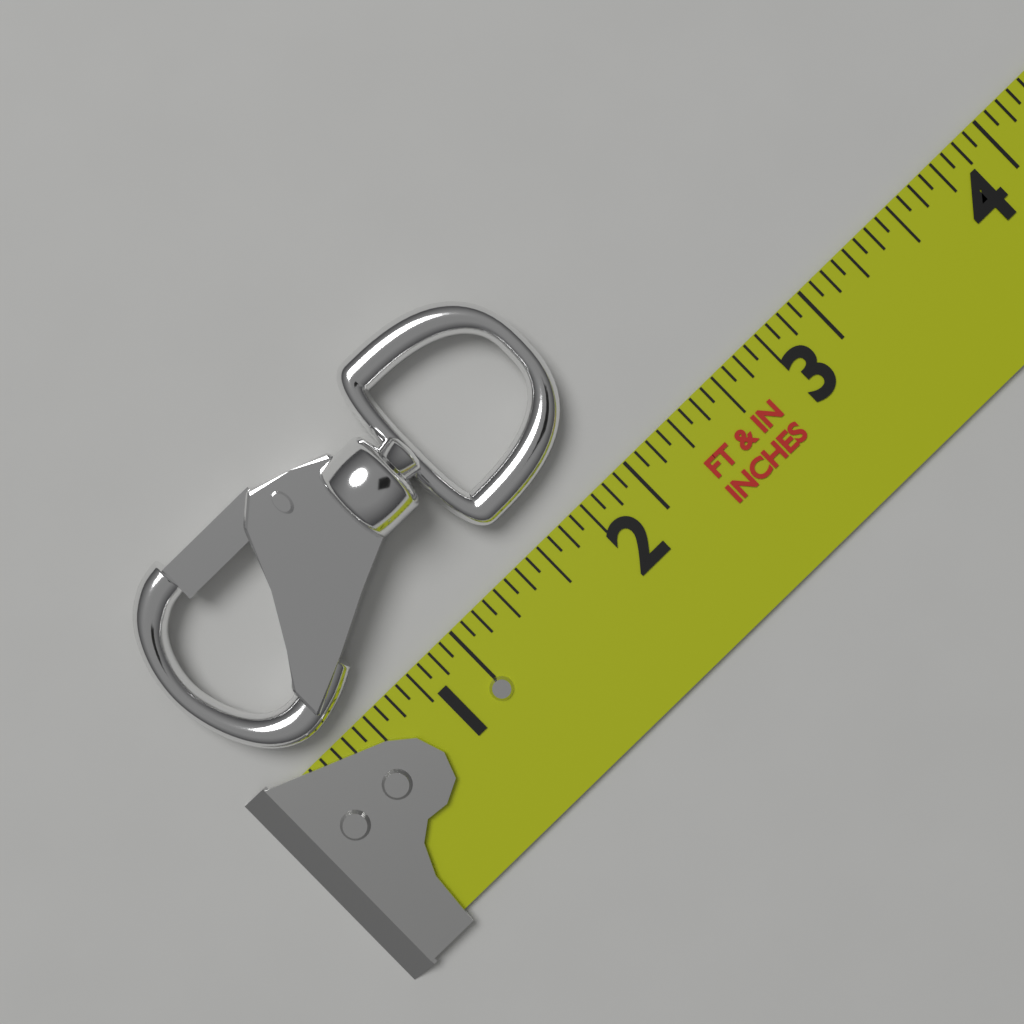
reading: 2.0625 in
